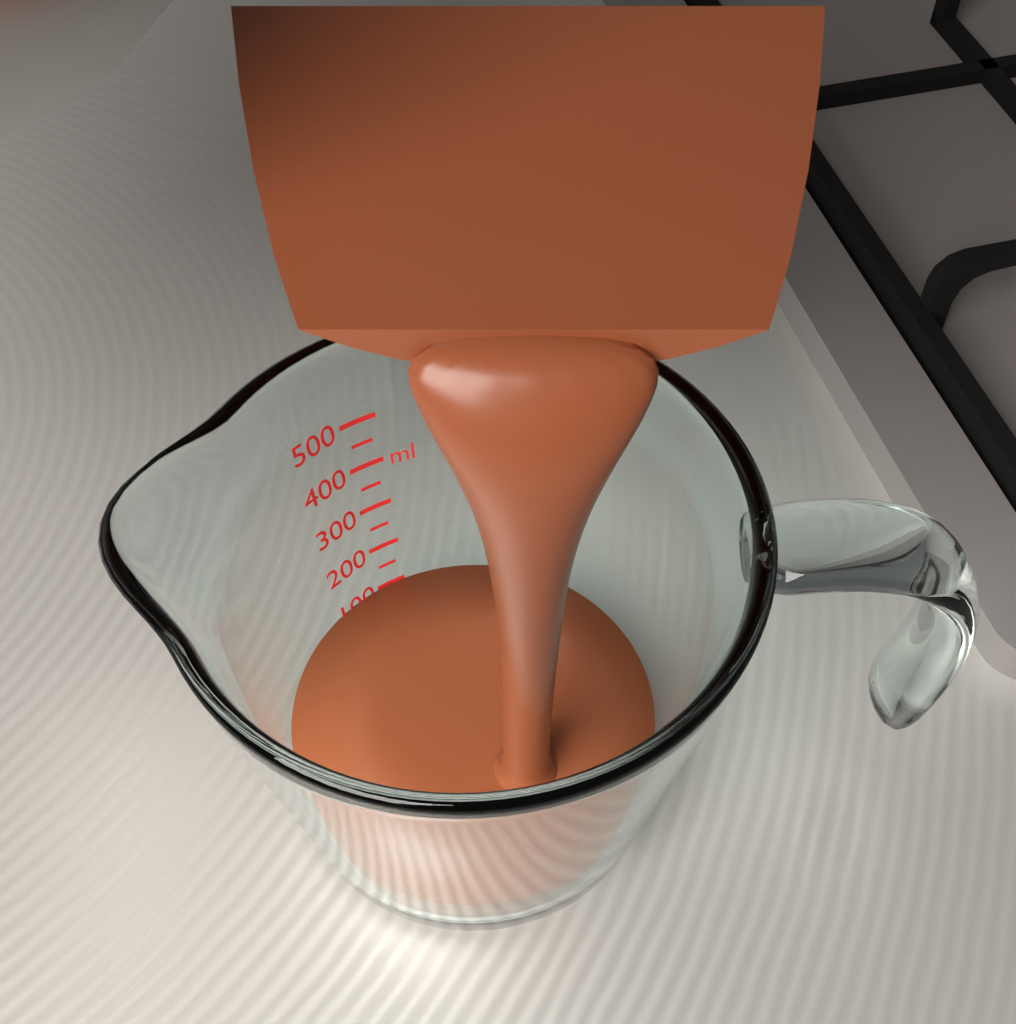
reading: 100 ml
